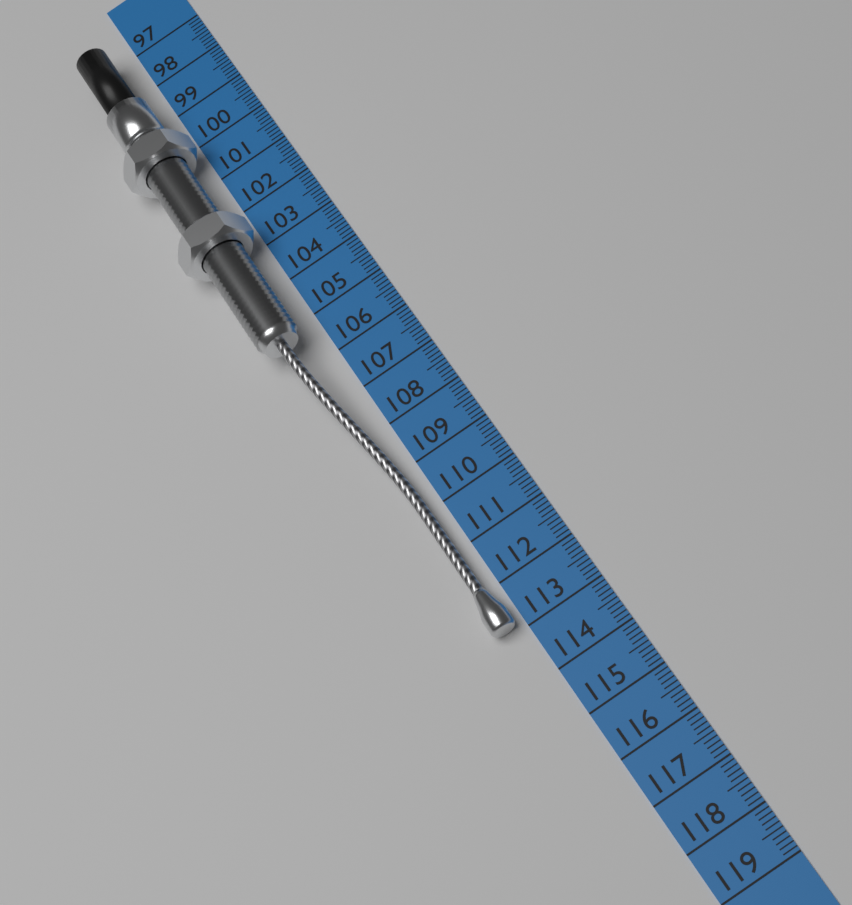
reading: 112.9 cm
